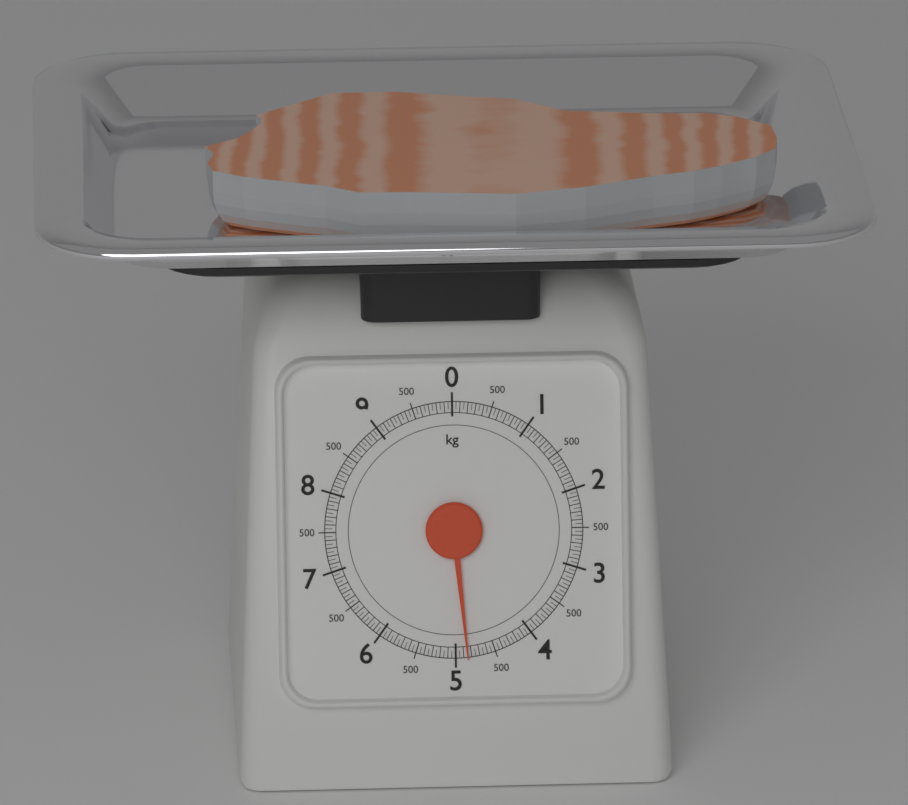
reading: 4.85 kg
